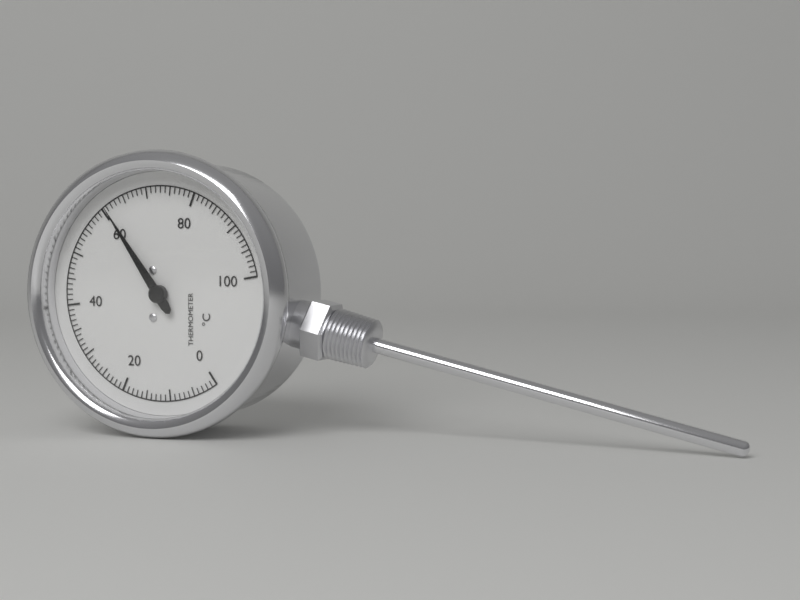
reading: 61 °C
